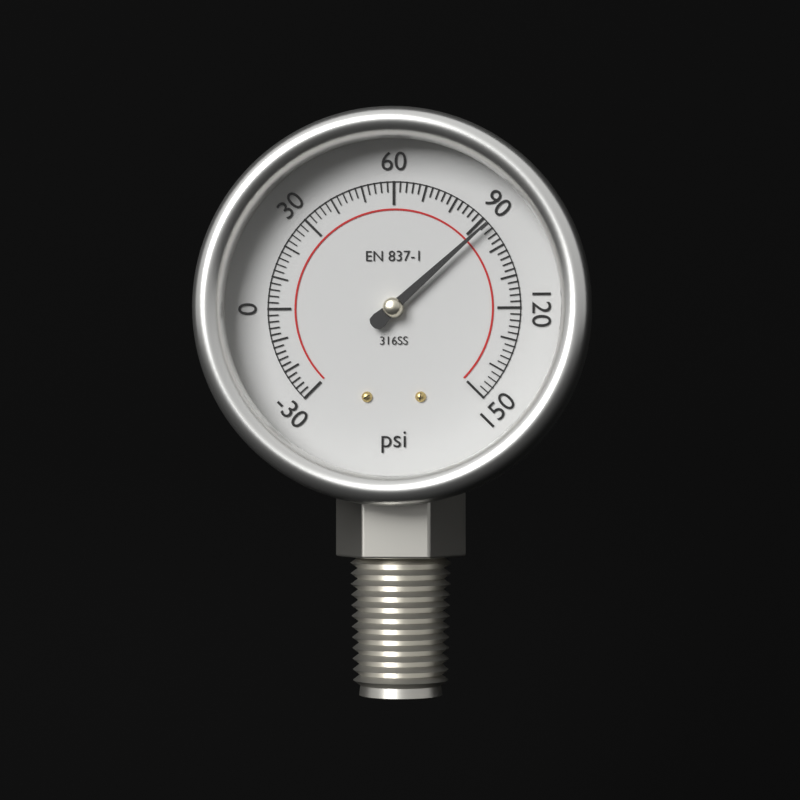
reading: 92 psi
